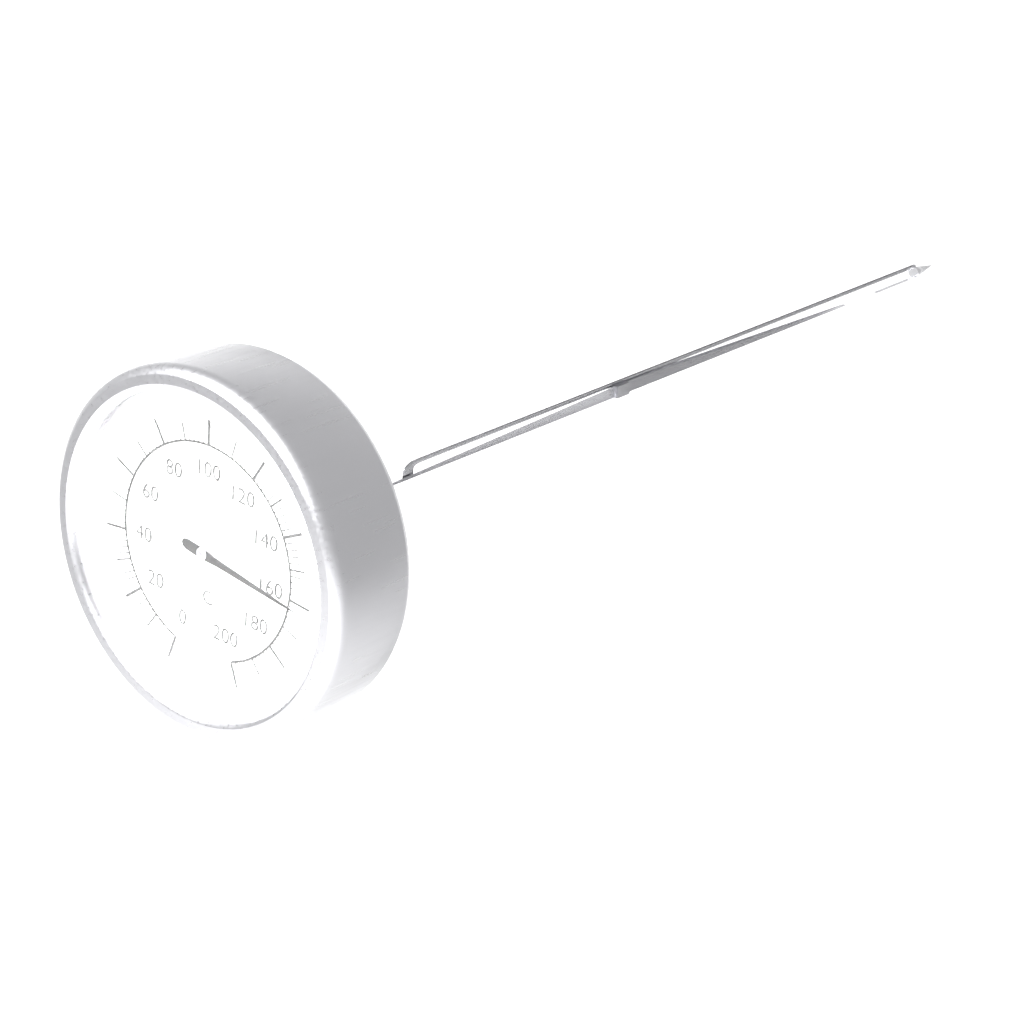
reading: 162 °C
